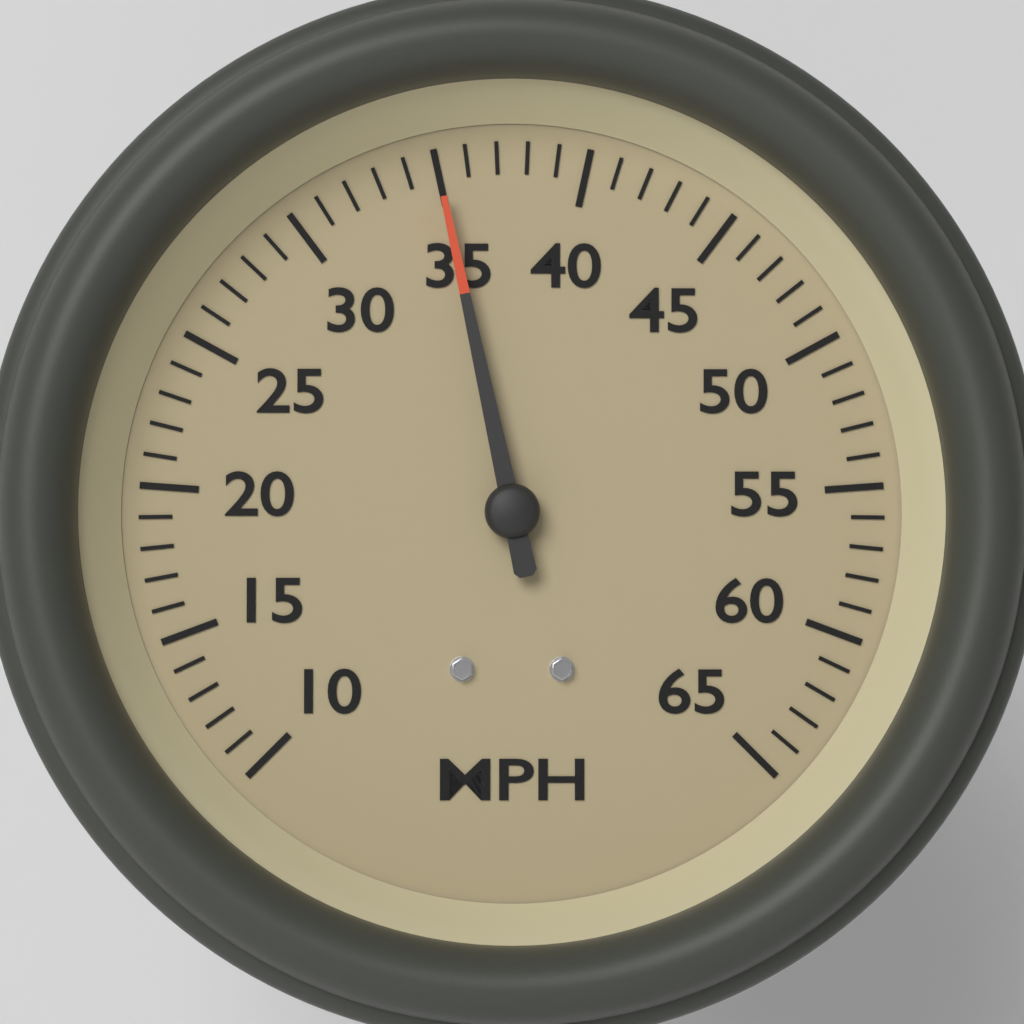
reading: 35 MPH
